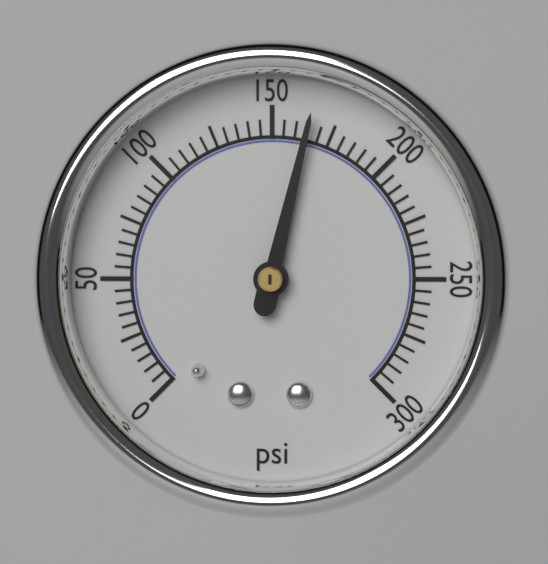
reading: 165 psi
